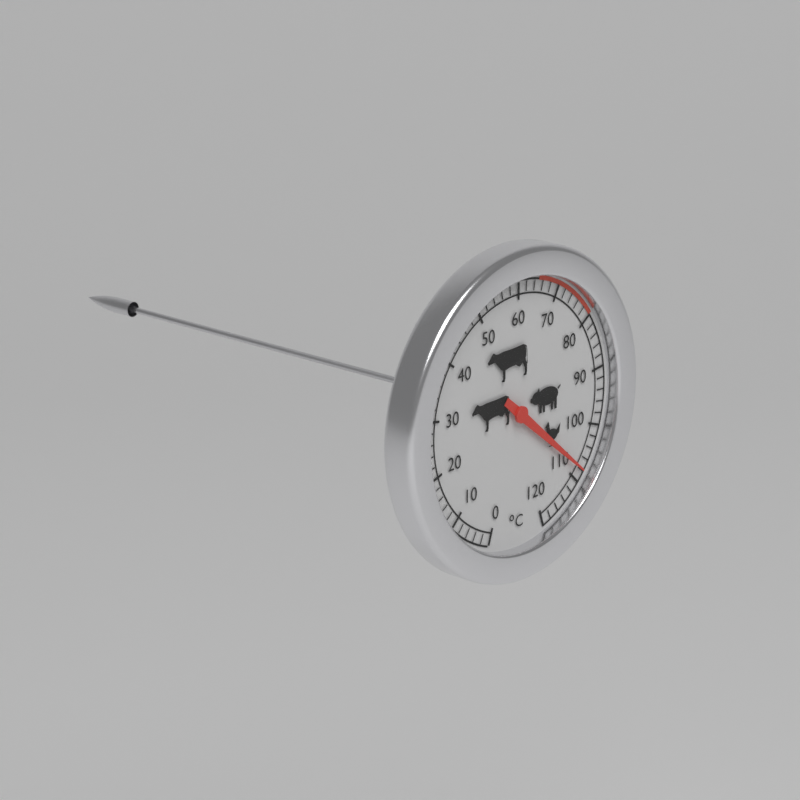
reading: 108 °C
